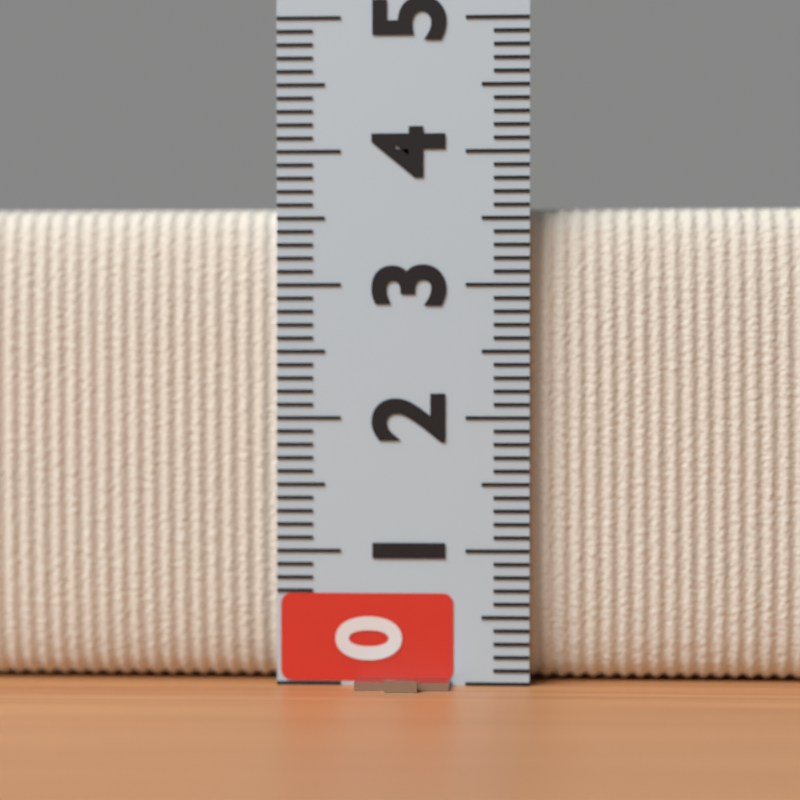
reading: 3.6 (no unit)
